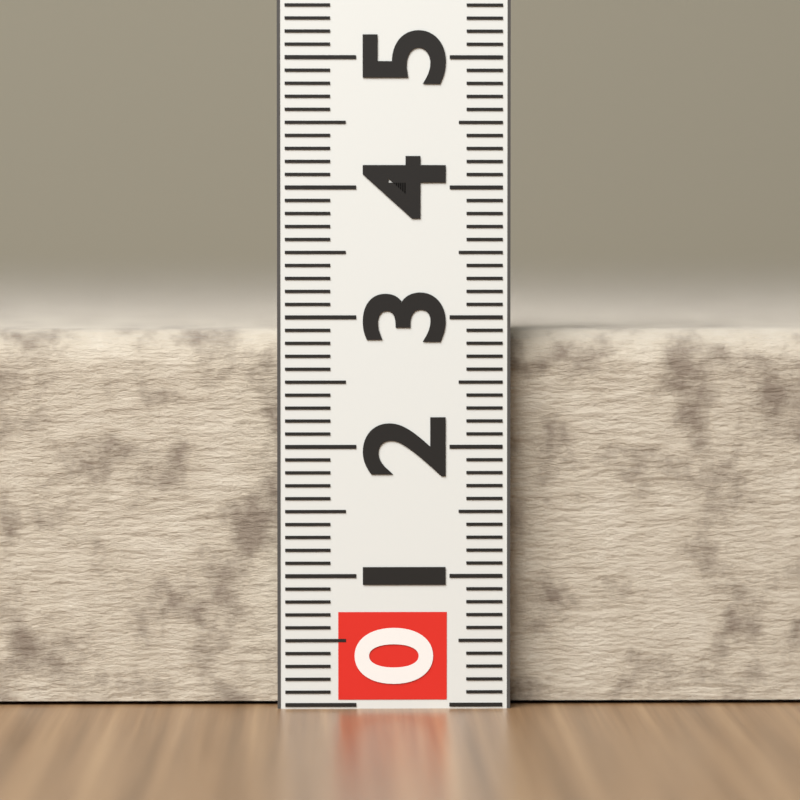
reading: 2.9 (no unit)
